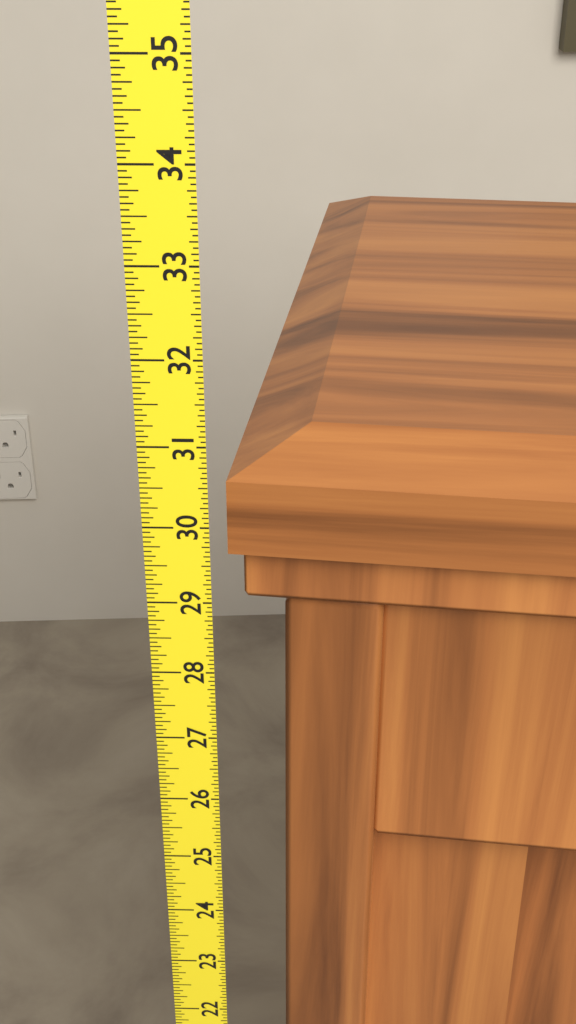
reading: 30.8125 (no unit)
